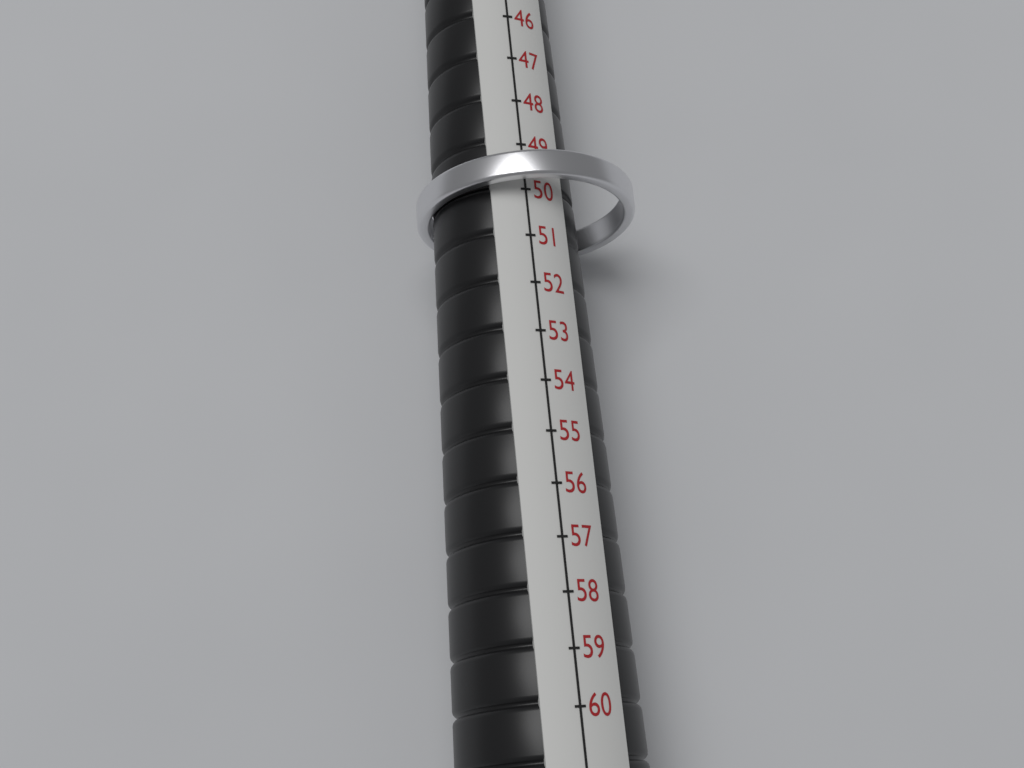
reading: 50 (no unit)
